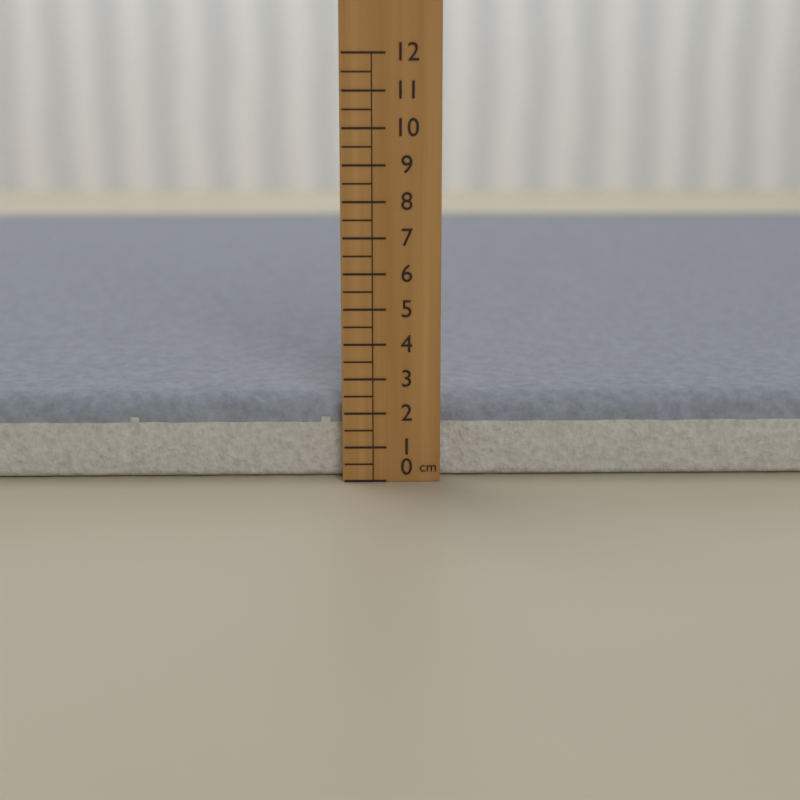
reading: 2.5 cm
